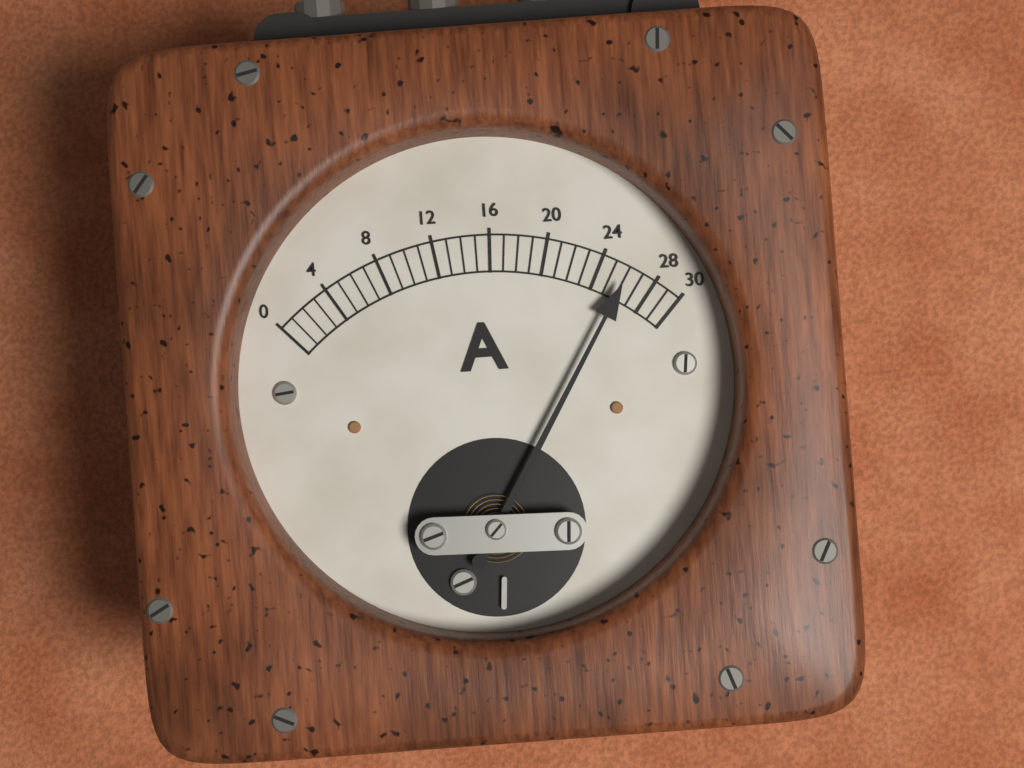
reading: 26 A
